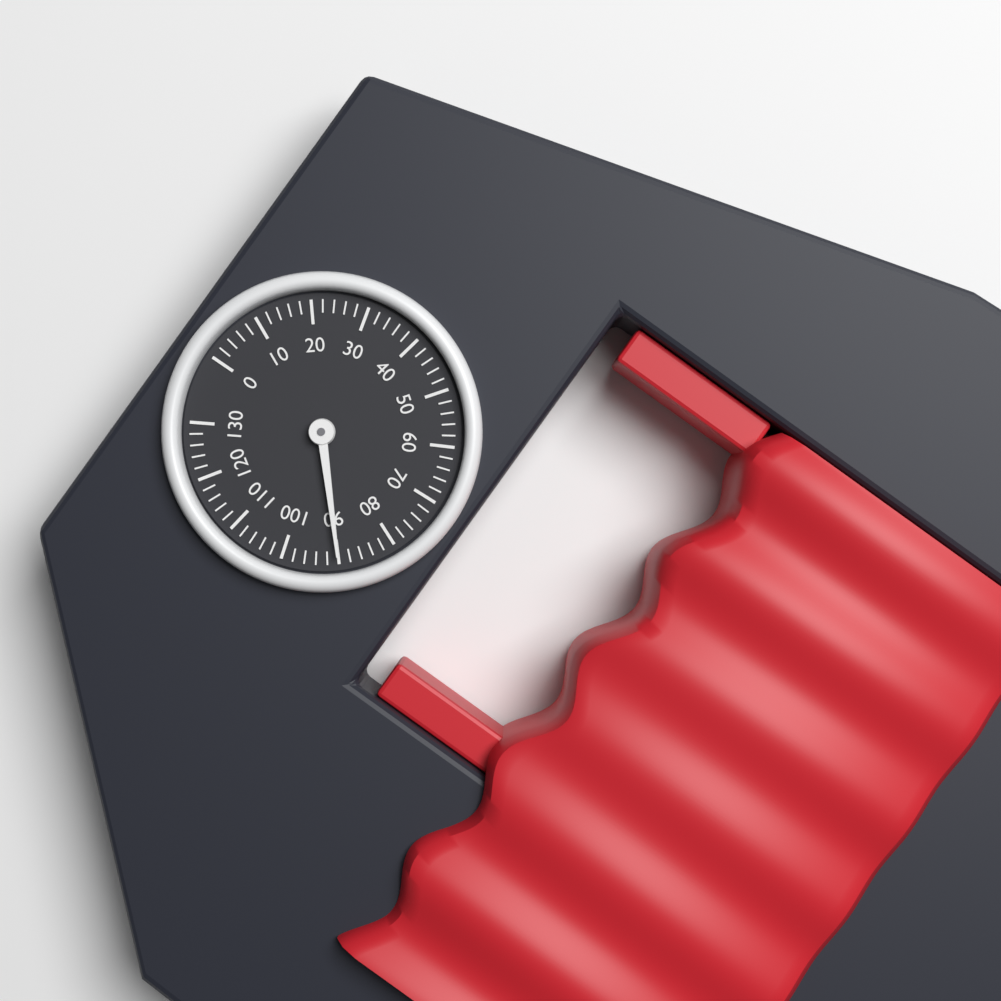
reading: 90 (no unit)
